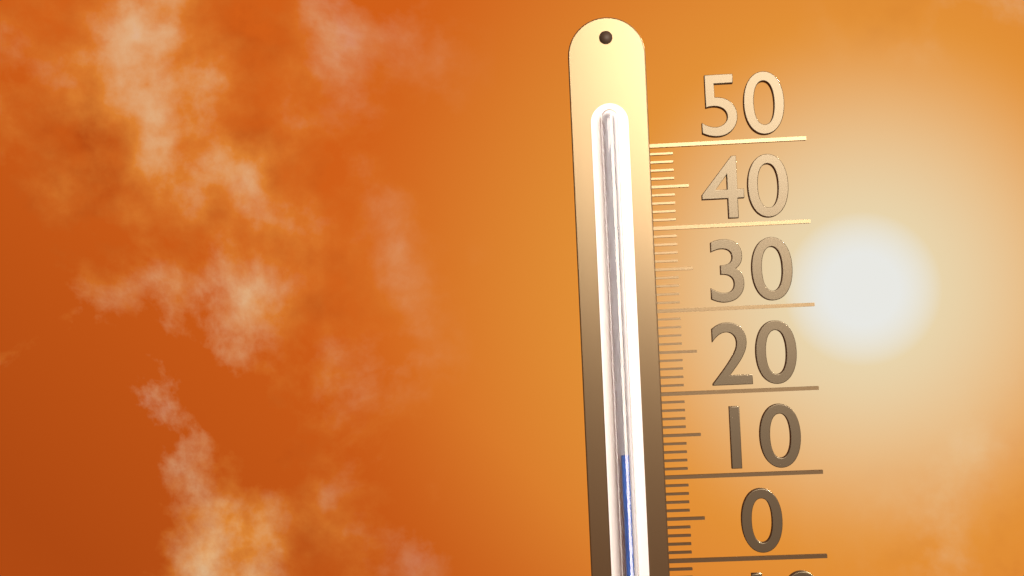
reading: 13 (no unit)
